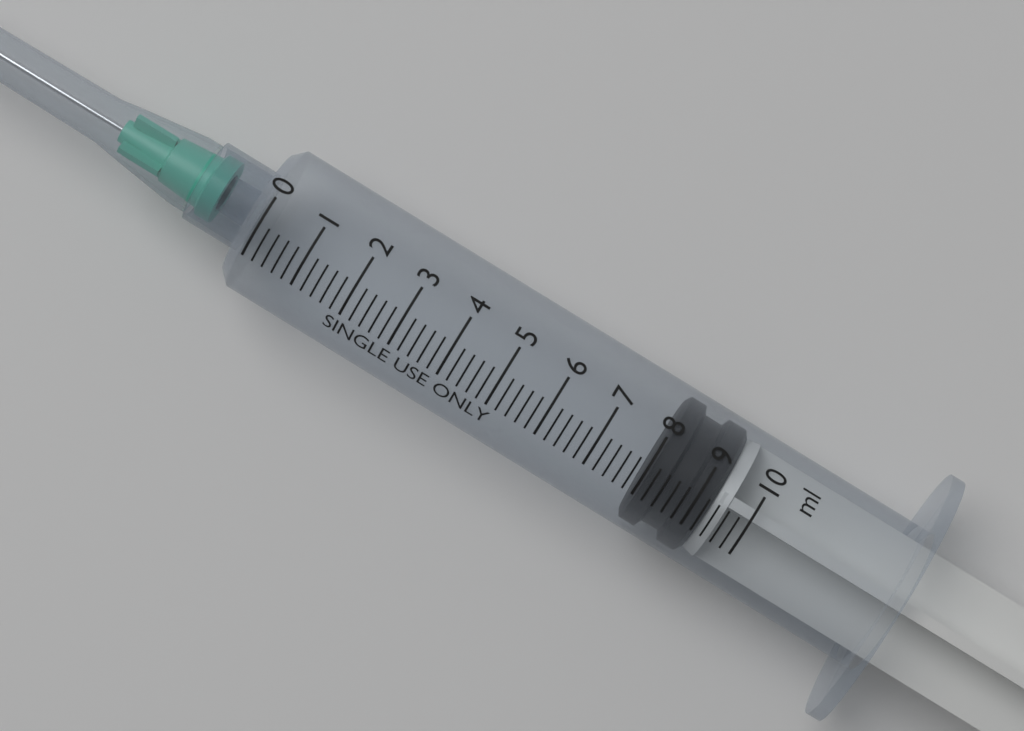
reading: 8.0 ml
